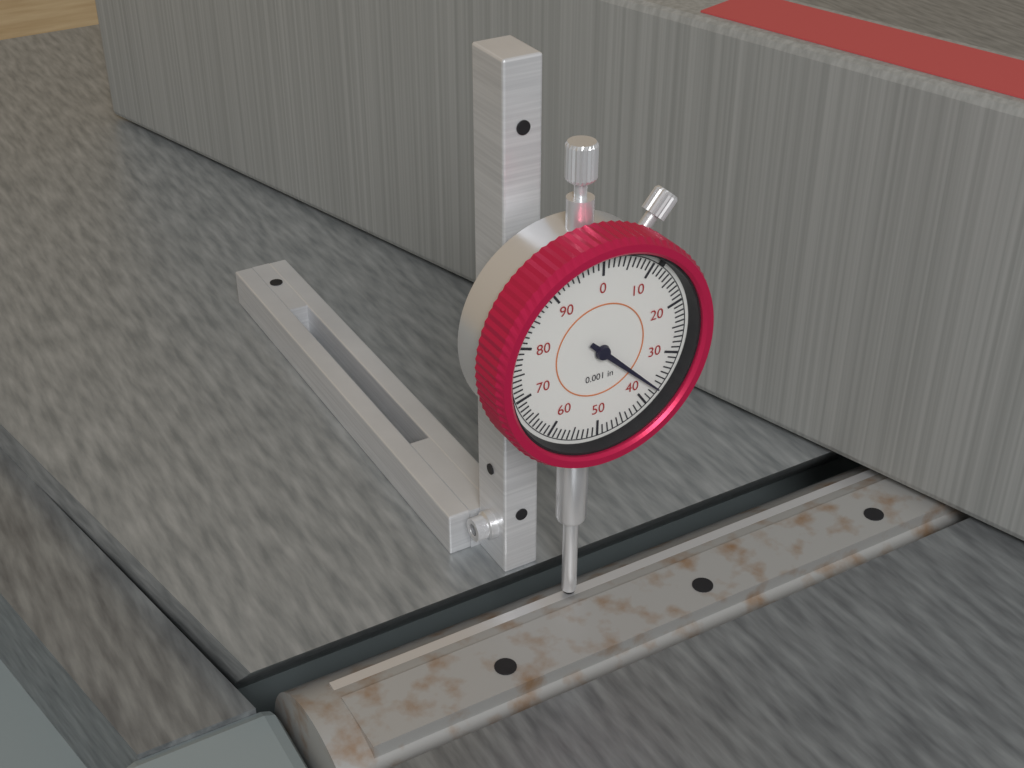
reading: 0.037 in
